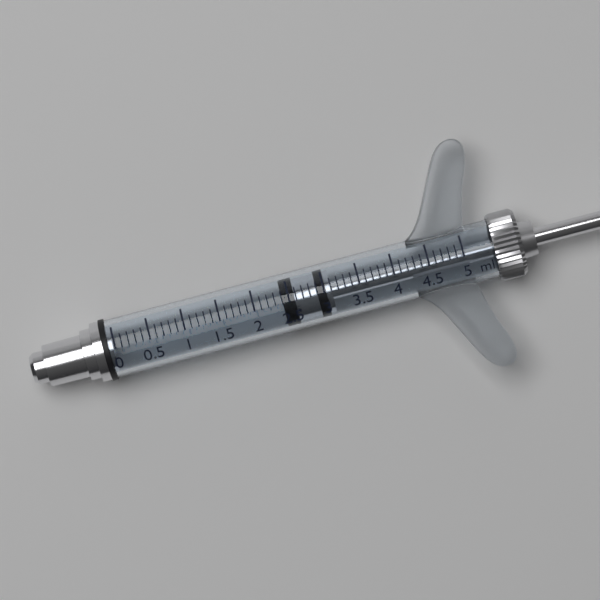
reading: 2.4 ml
